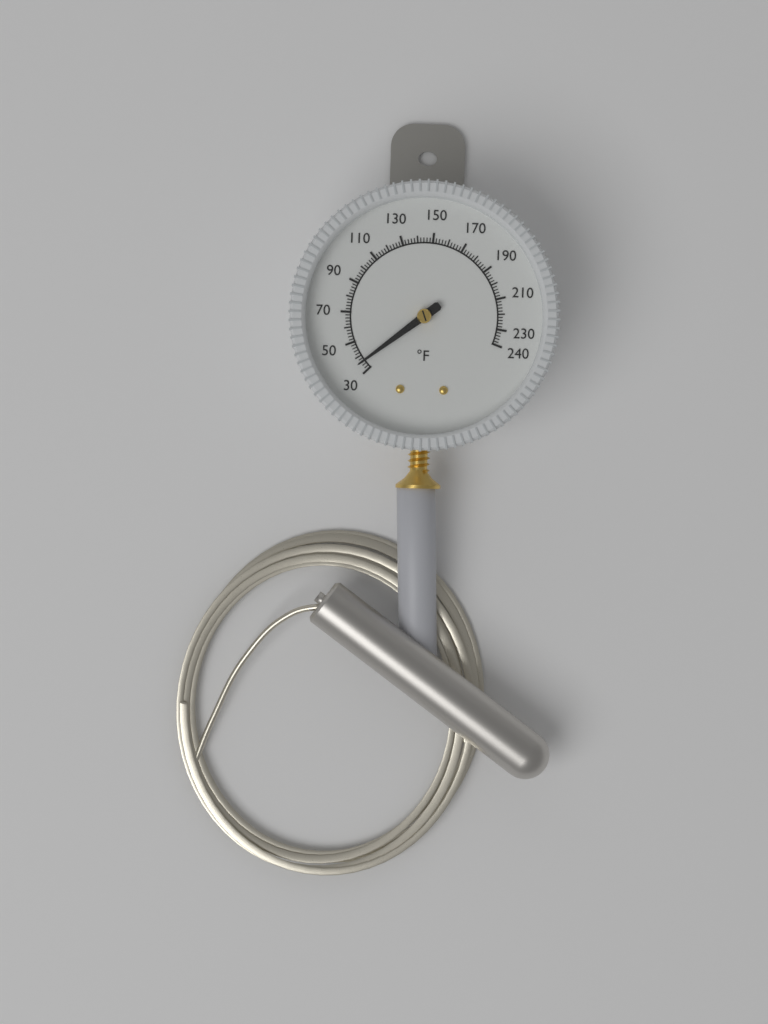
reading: 36 °F
